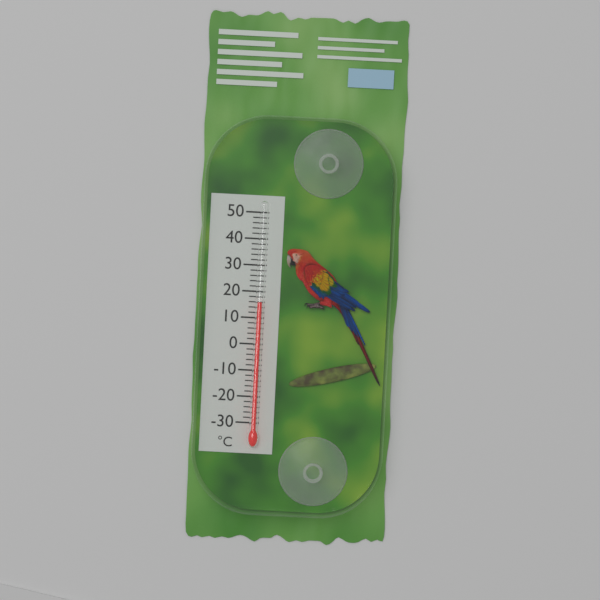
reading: 16 °C
